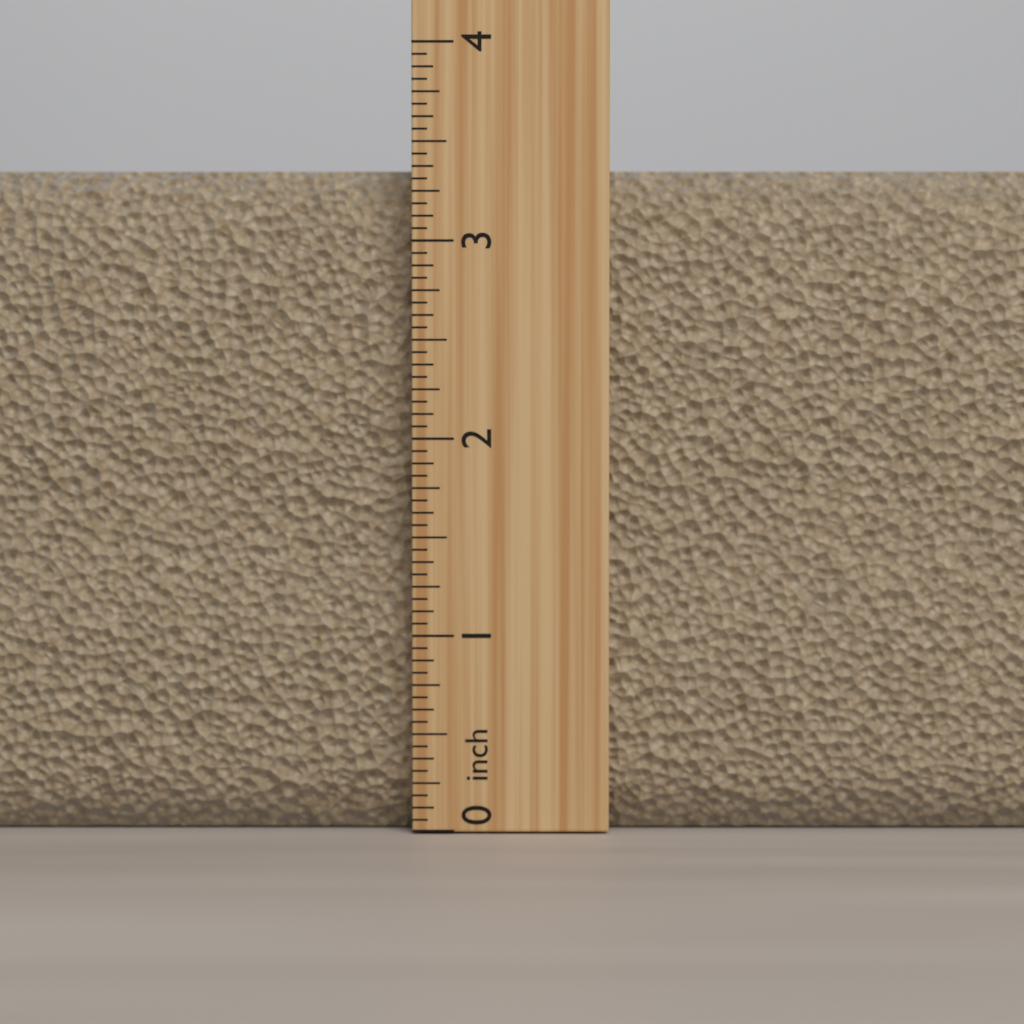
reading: 3.3750 inch
